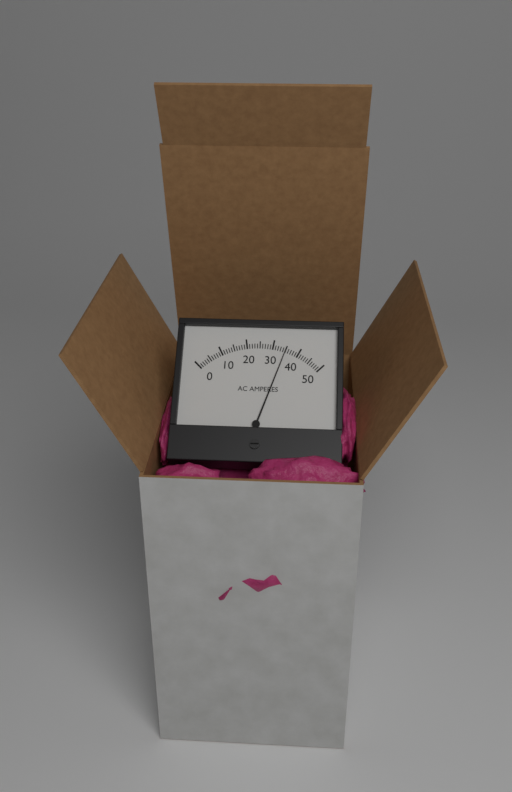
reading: 35 A
